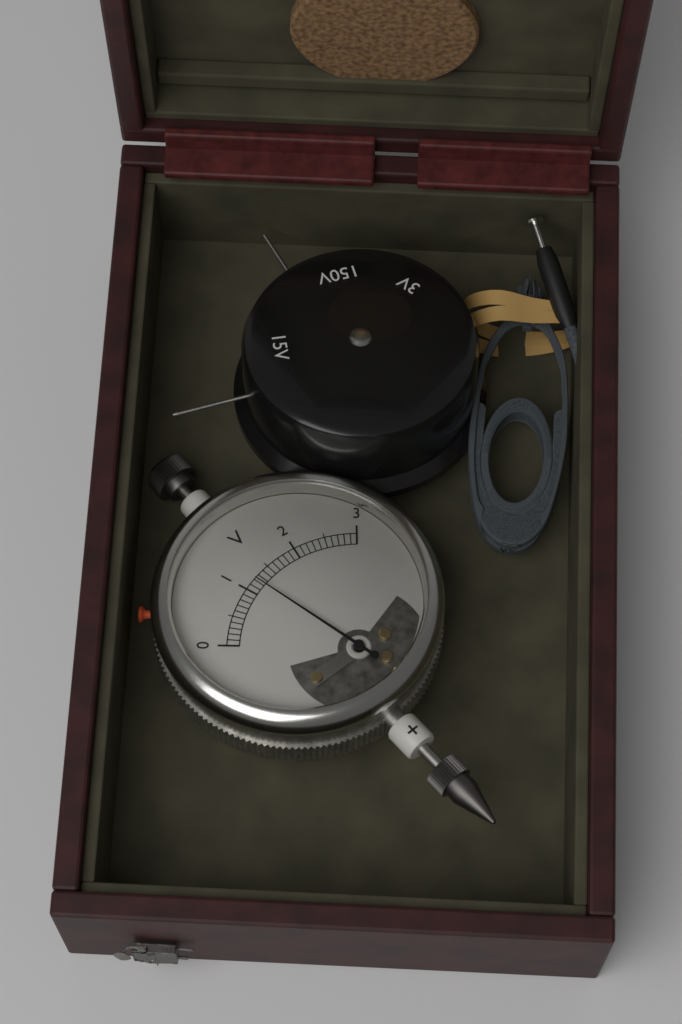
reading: 1.2 V
